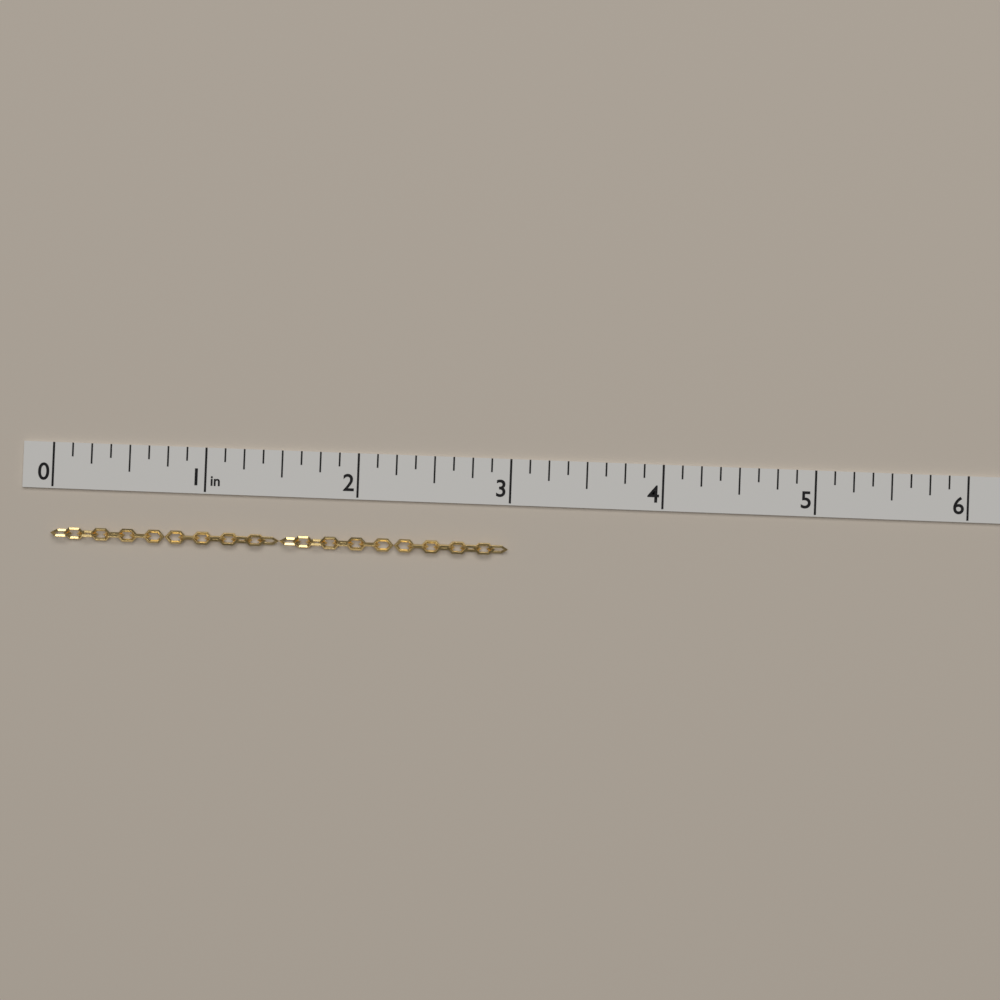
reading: 3.000 in
